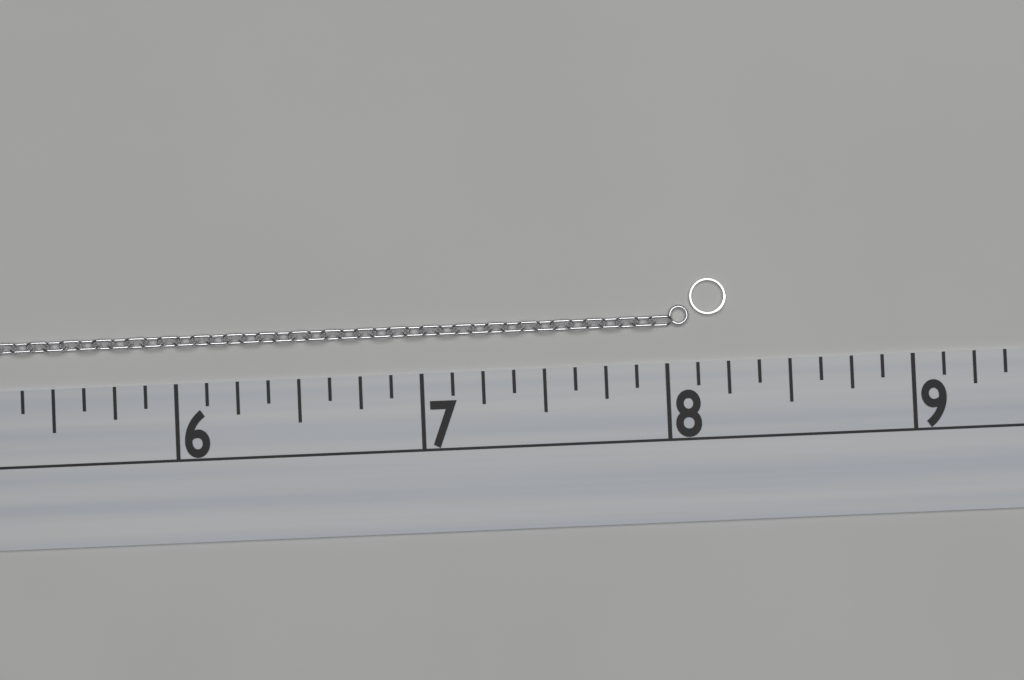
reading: 8.250 (no unit)
